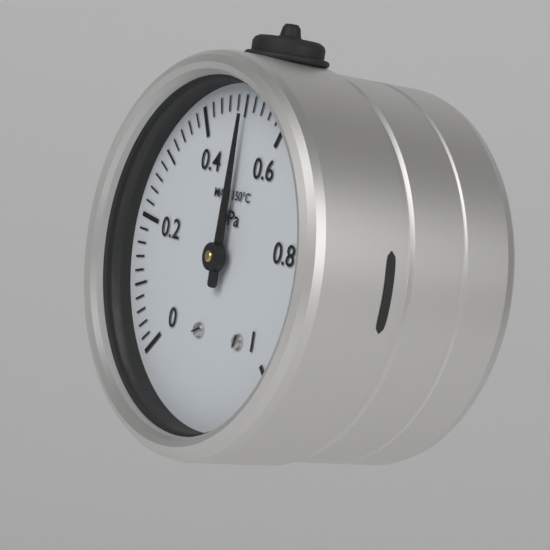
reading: 0.50 MPa
